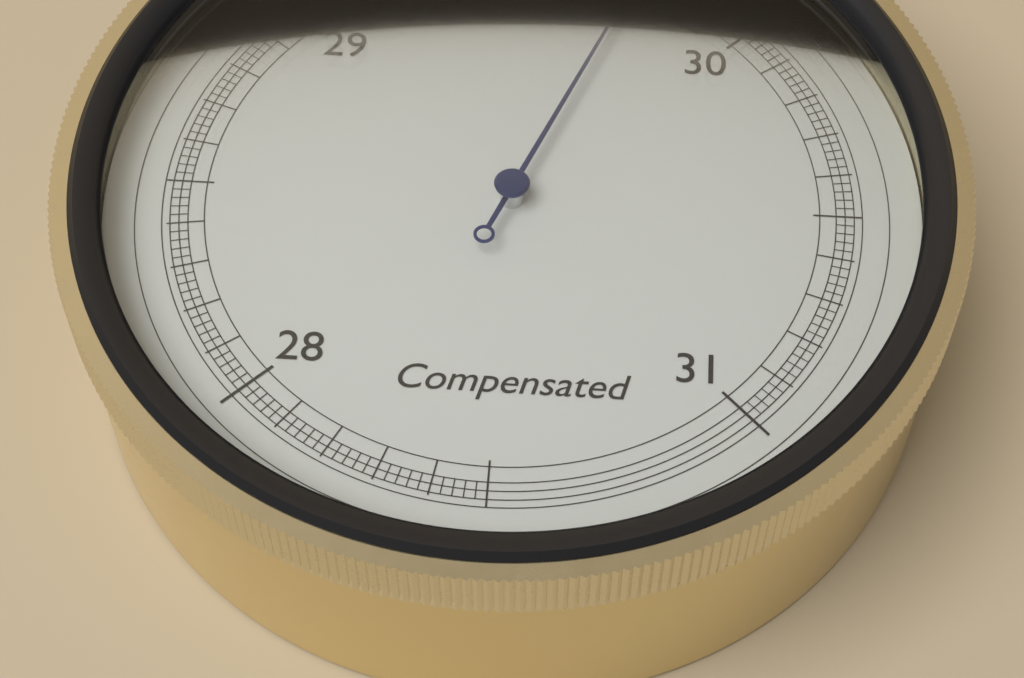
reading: 29.74 inHg
